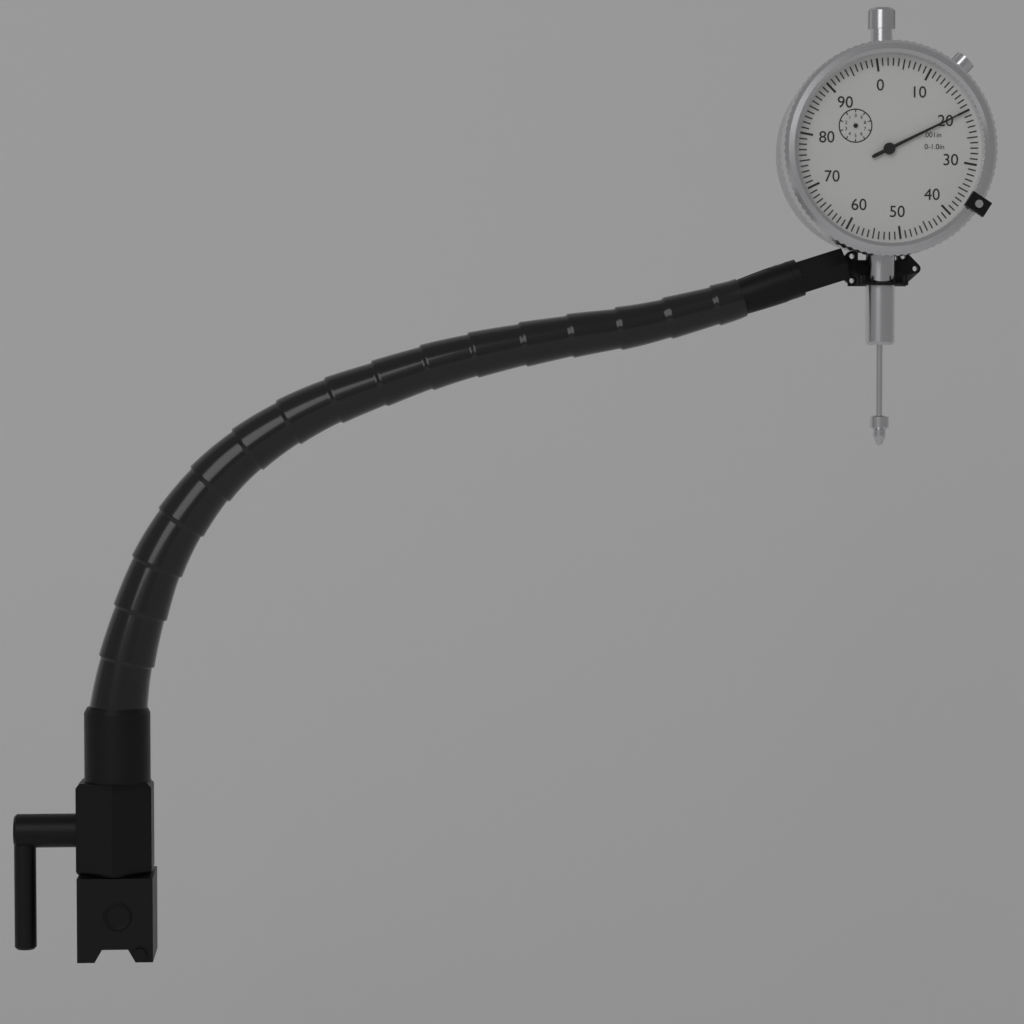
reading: 0.020 in
